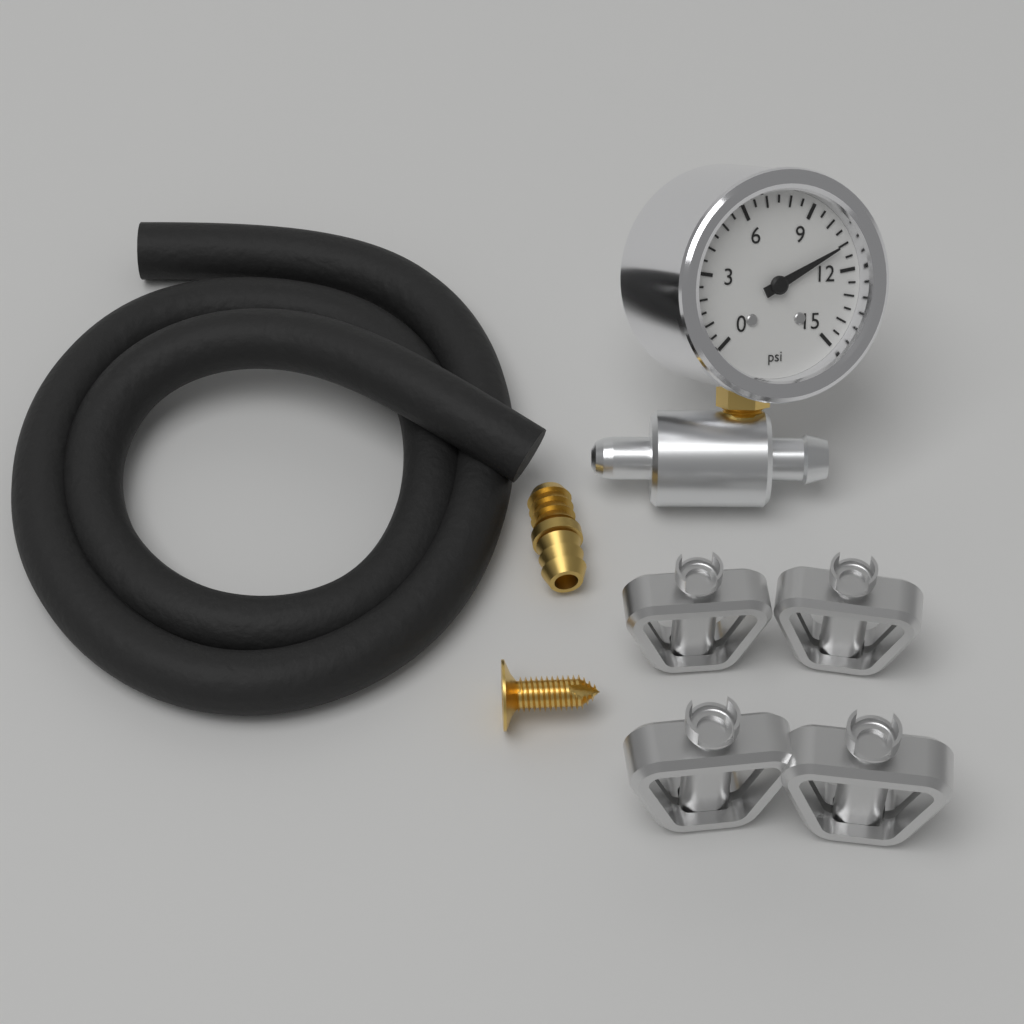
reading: 11.0 psi
